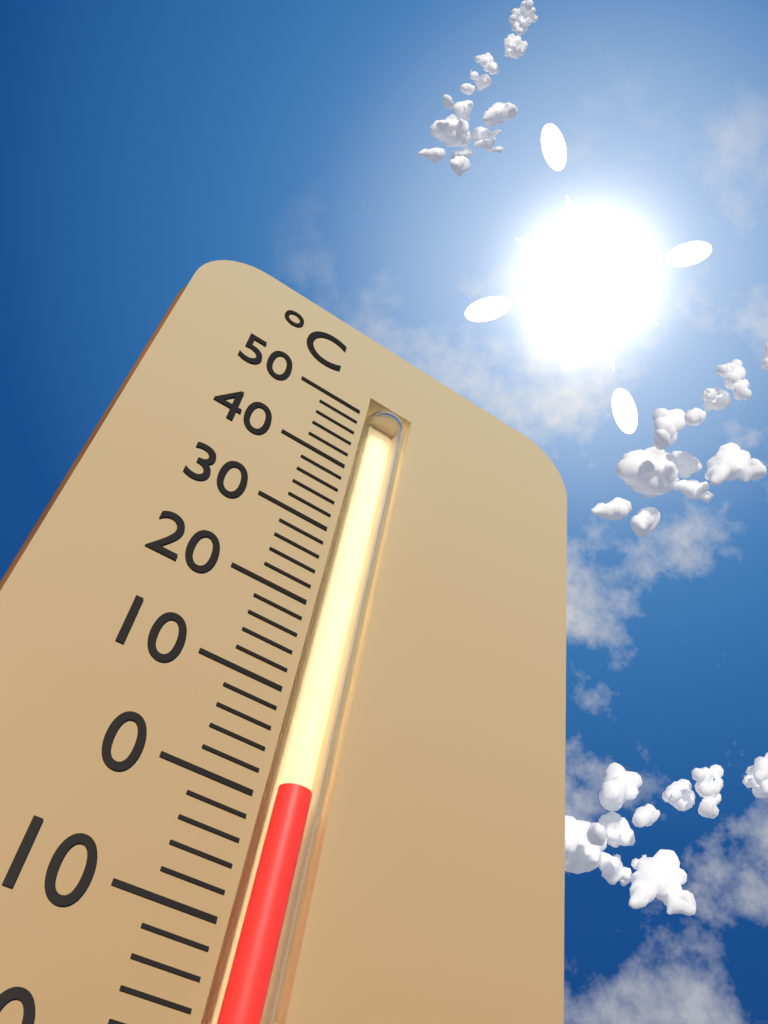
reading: 2 °C
